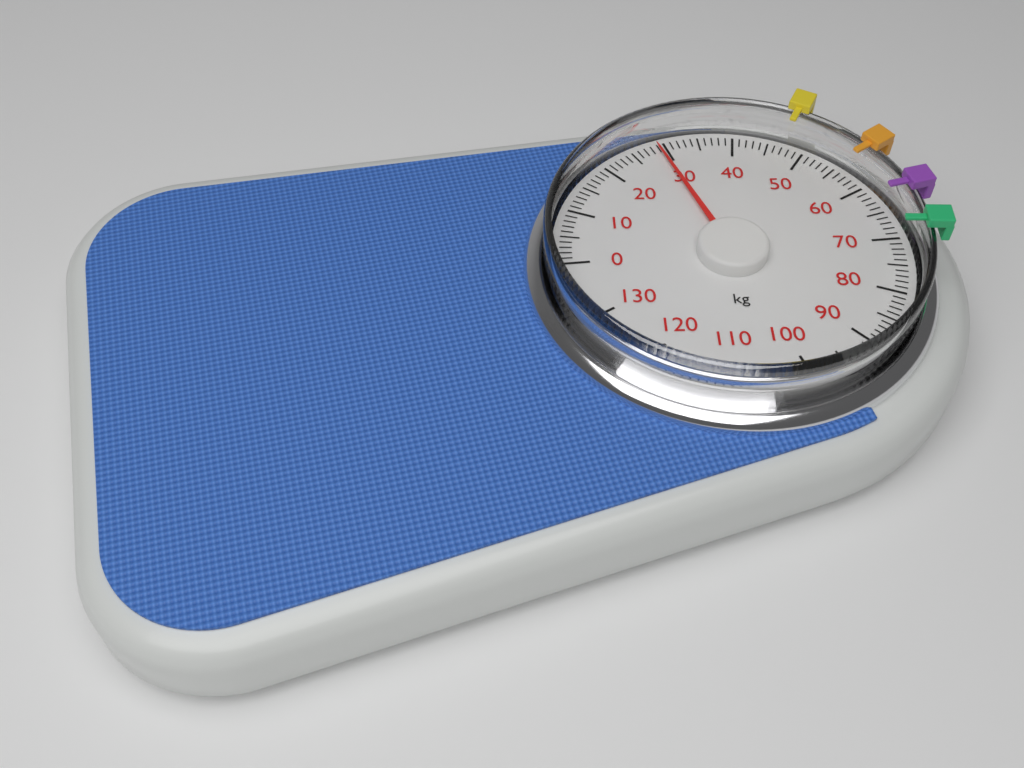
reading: 29 kg
